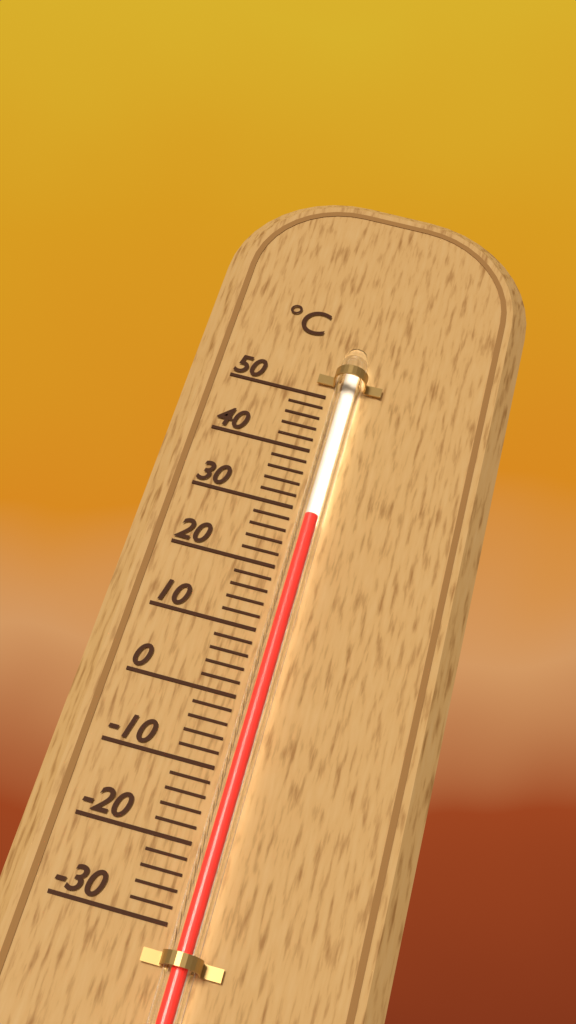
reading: 28 °C
